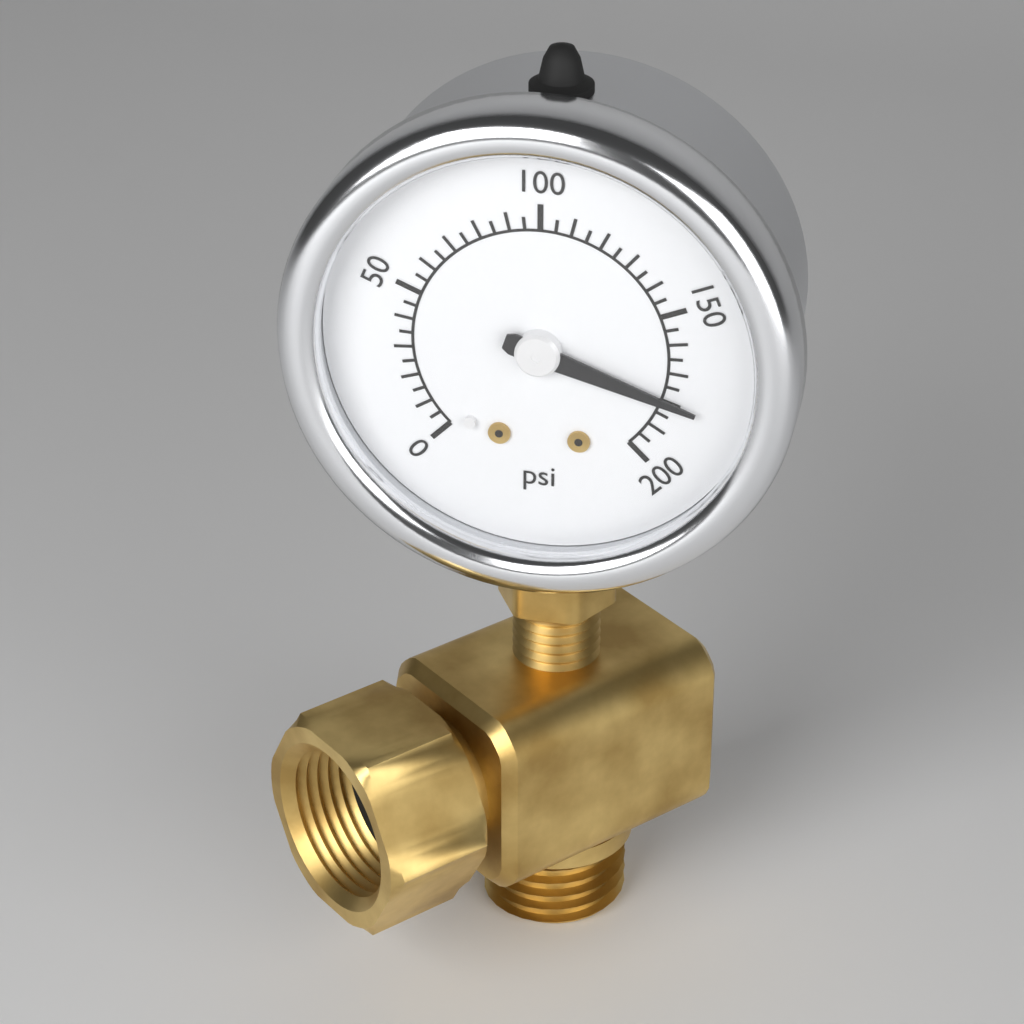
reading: 180 psi
